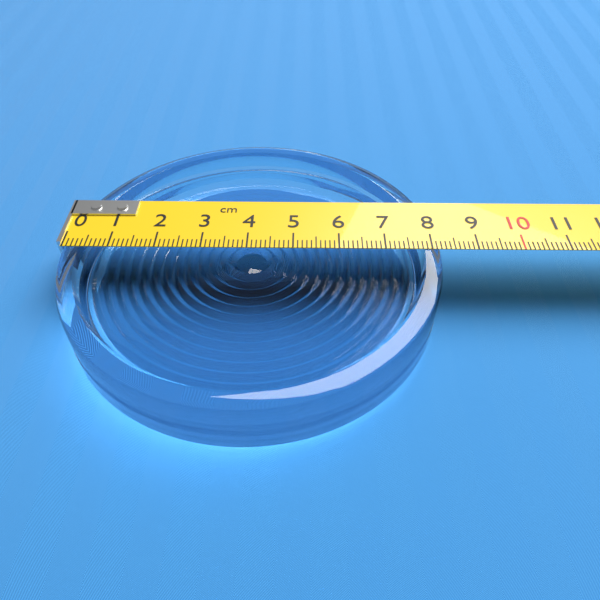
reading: 8.2 cm
